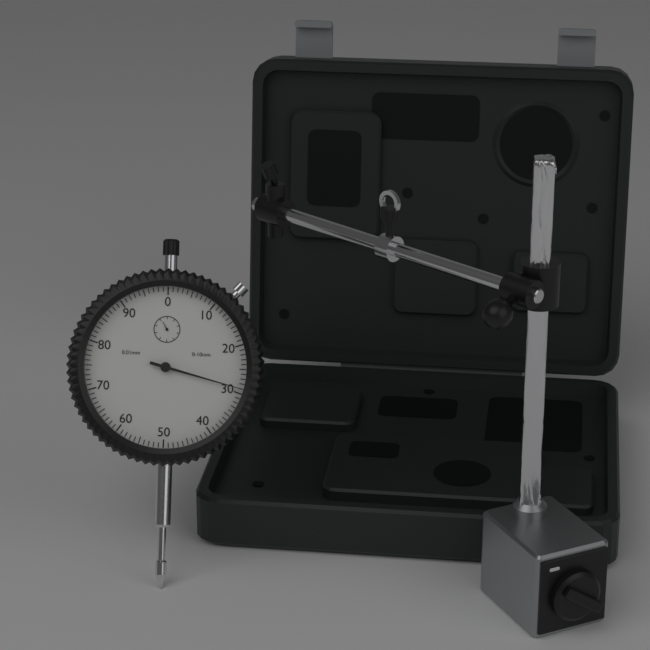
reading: 0.29 mm
